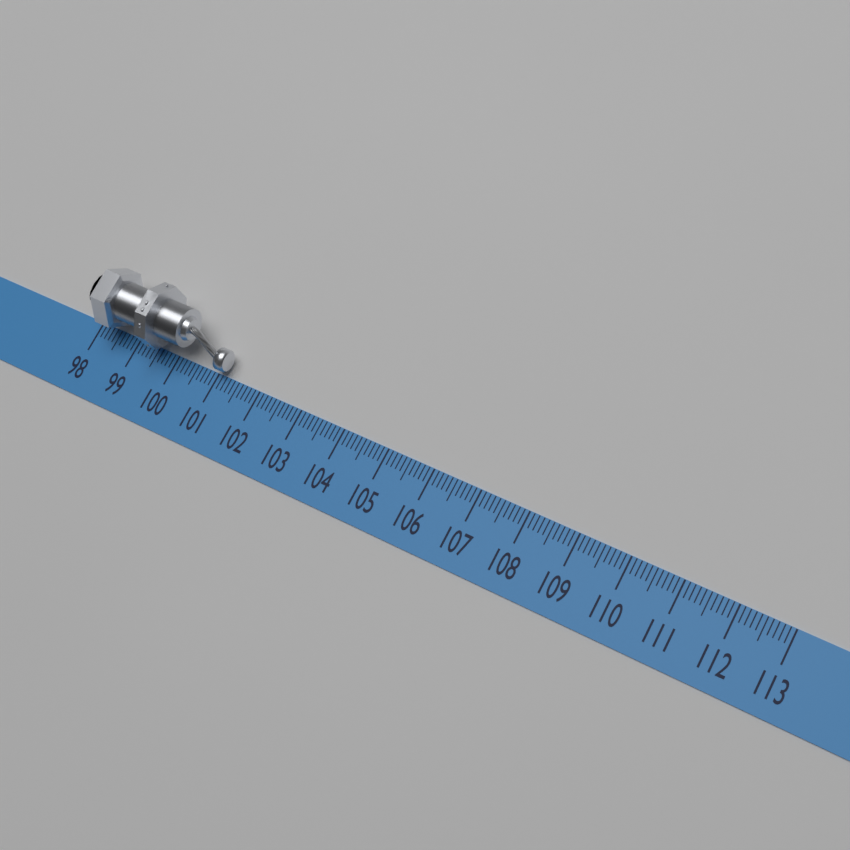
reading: 101.2 (no unit)
